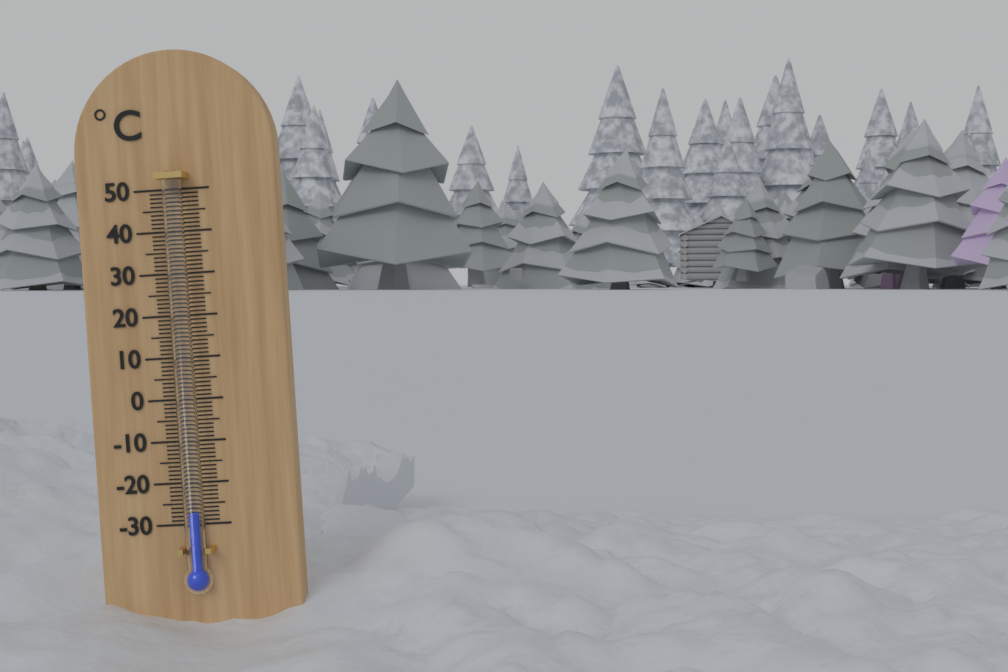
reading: -27 °C
